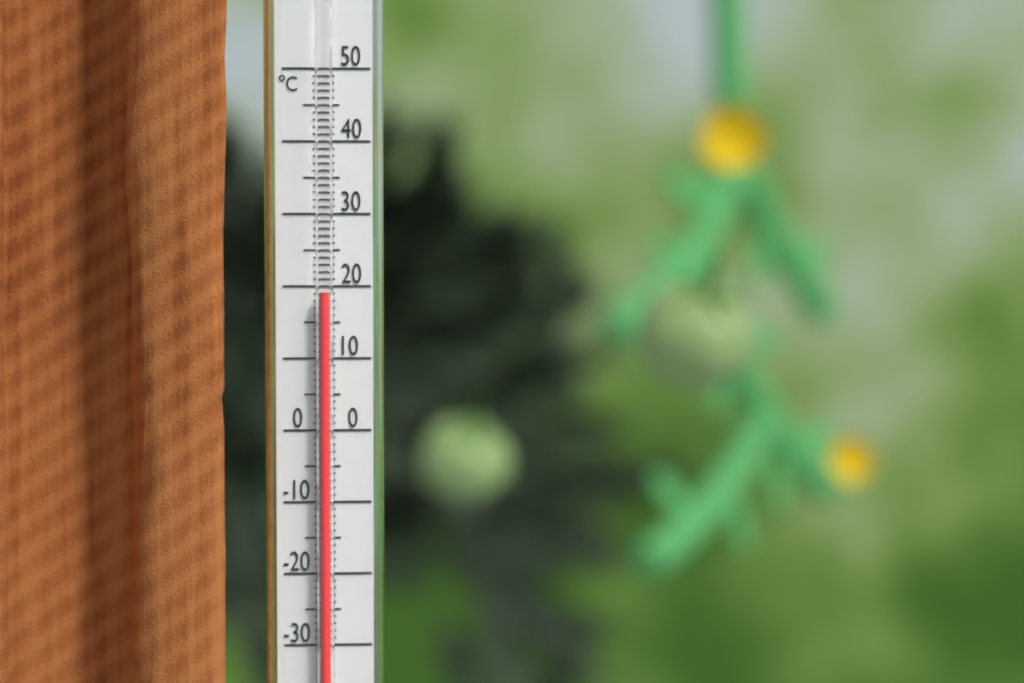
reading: 19 °C
